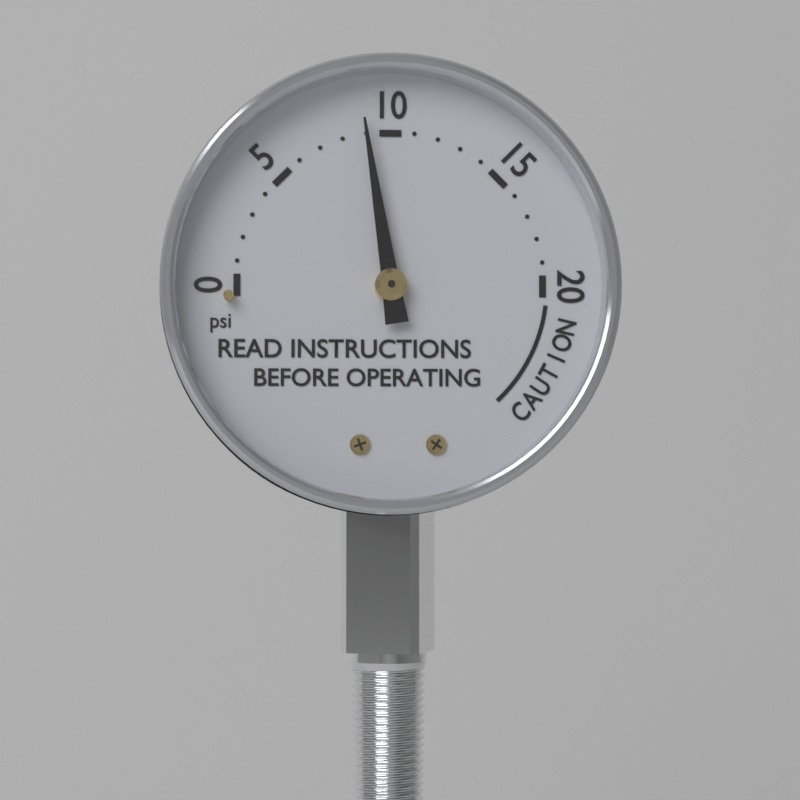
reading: 9 psi
